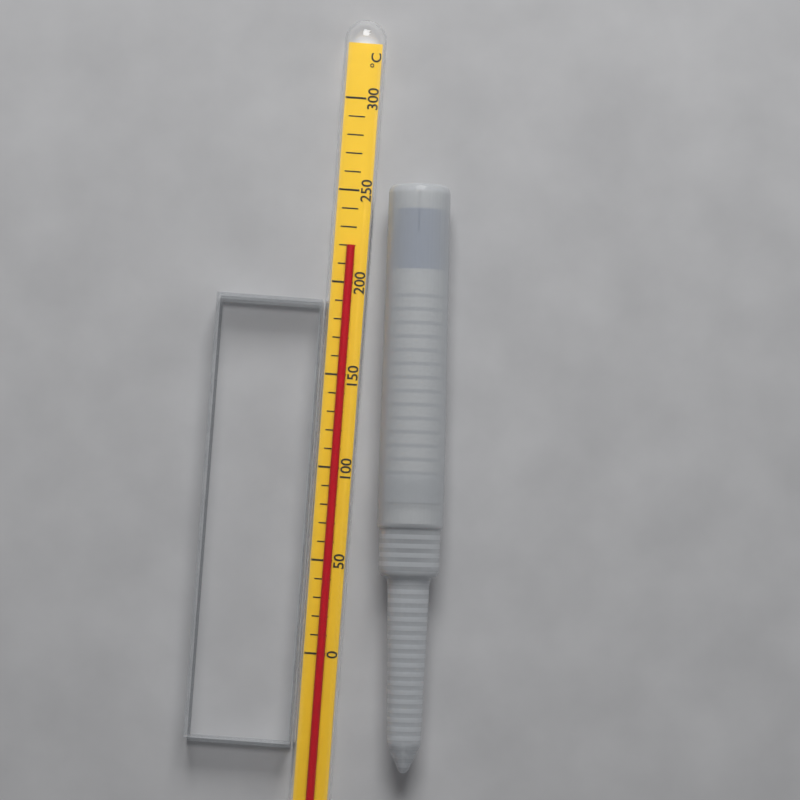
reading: 220 °C
